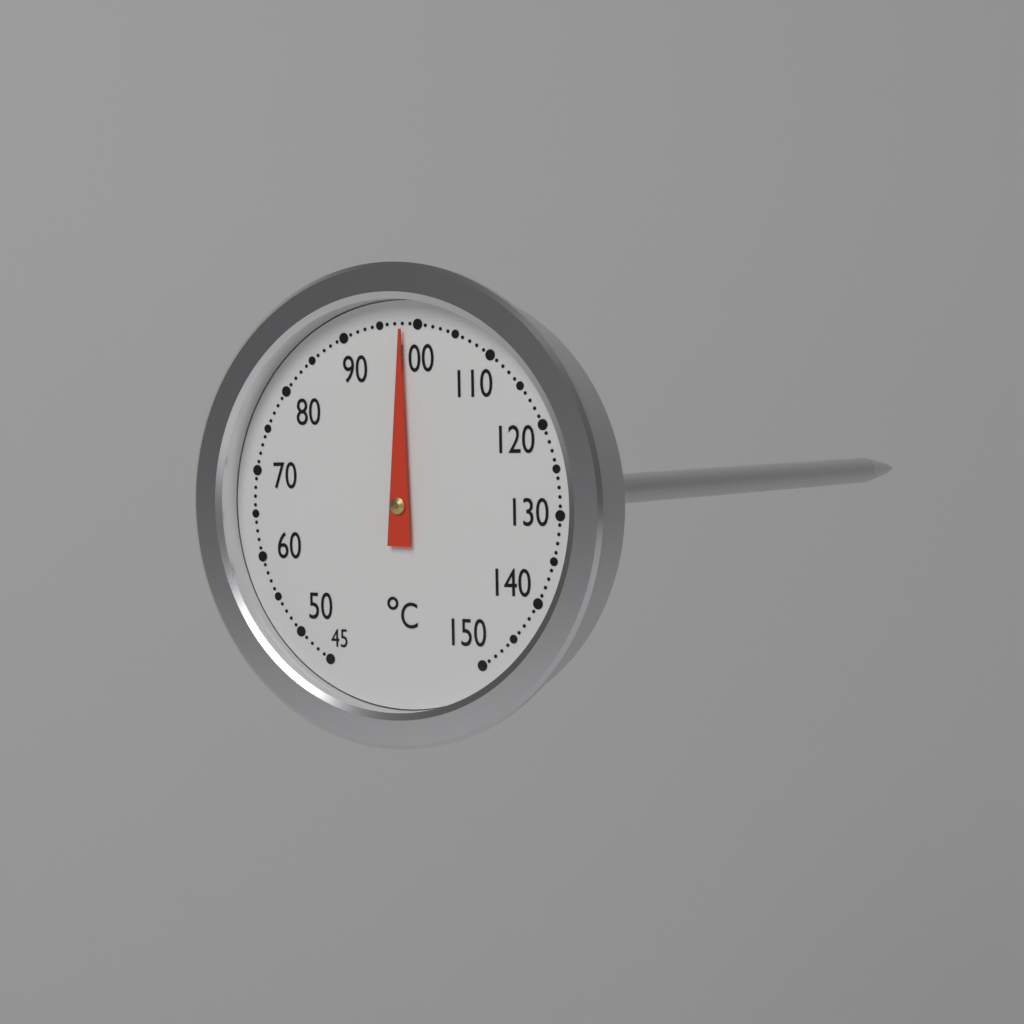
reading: 98 °C
